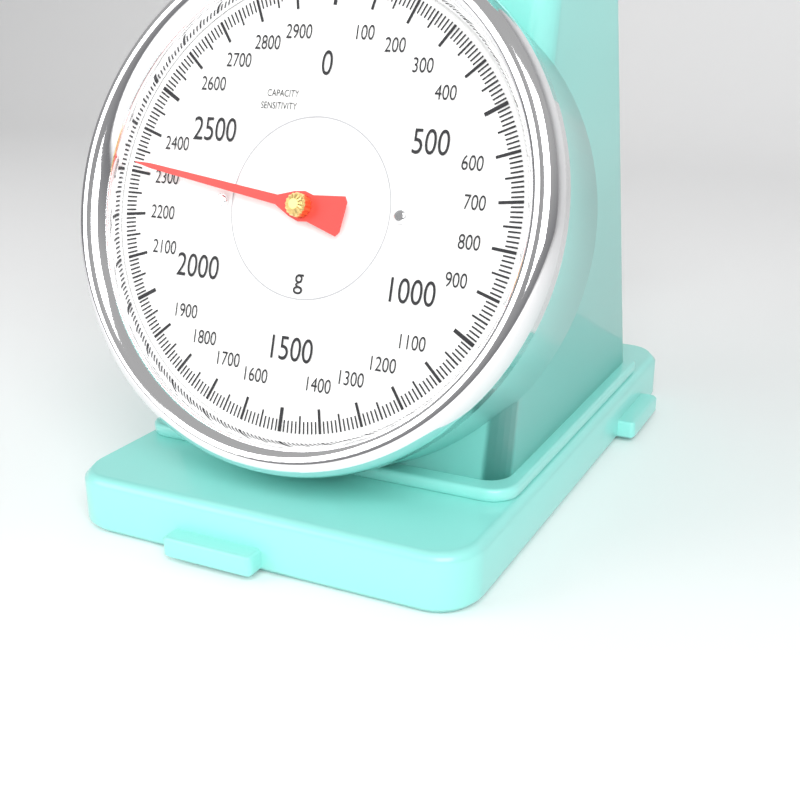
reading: 2320 g
